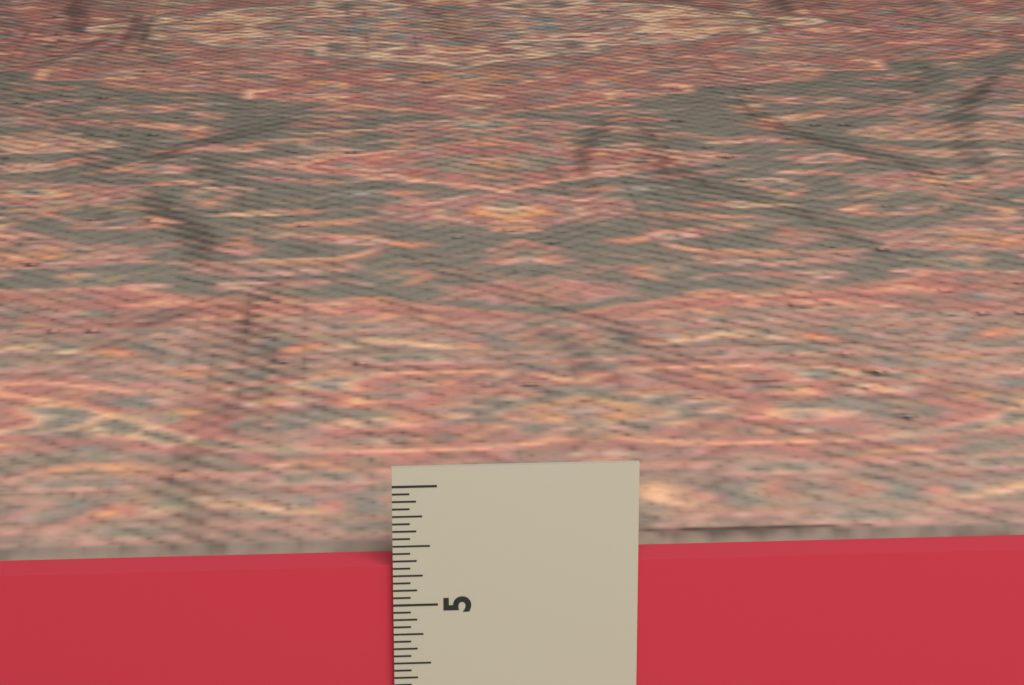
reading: 5.3125 in
